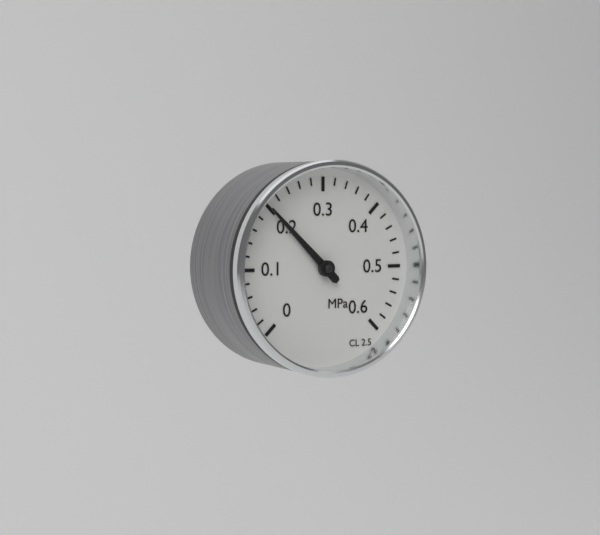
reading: 0.20 MPa
